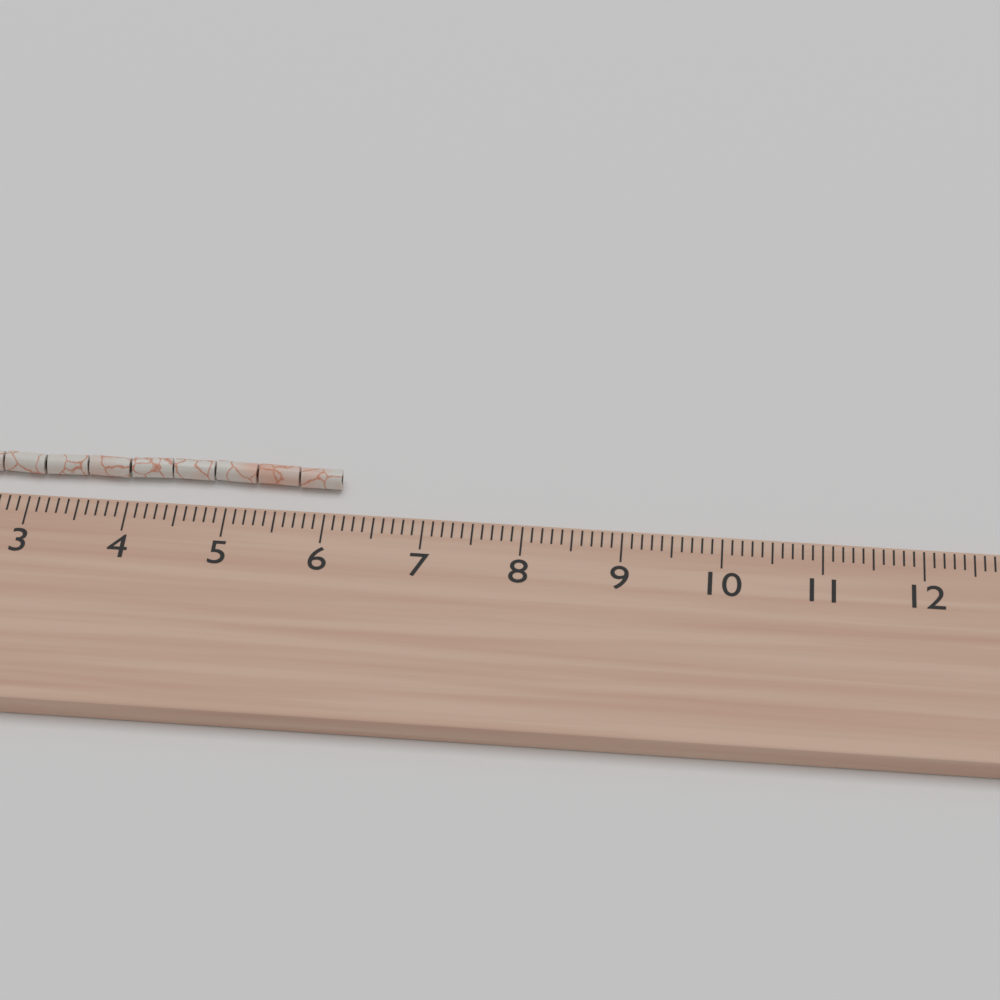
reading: 6.1 cm
